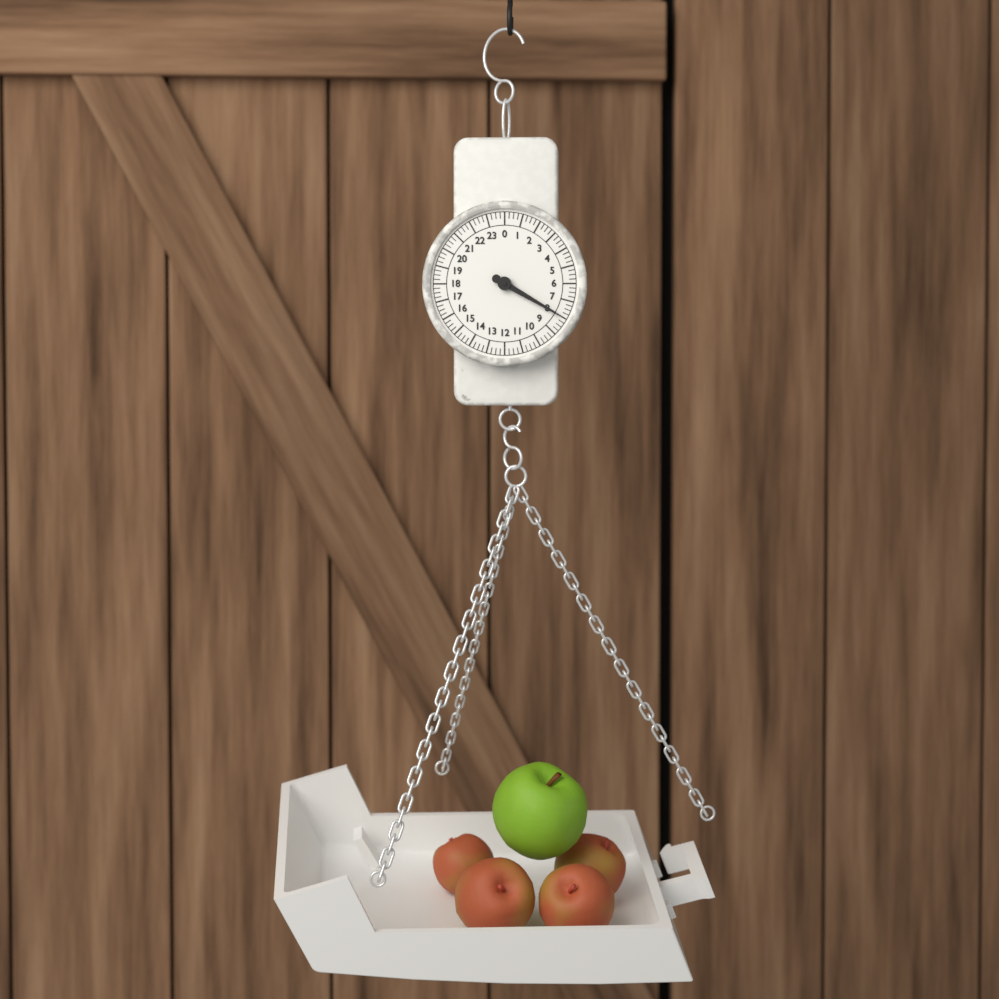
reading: 8.00 (no unit)
